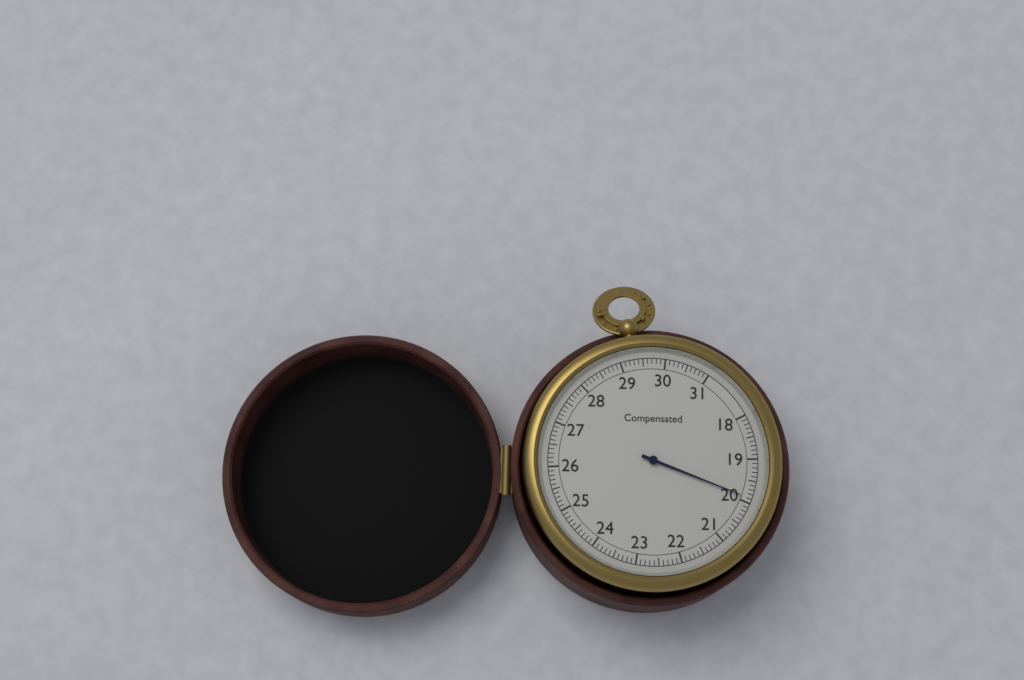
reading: 19.9 (no unit)
